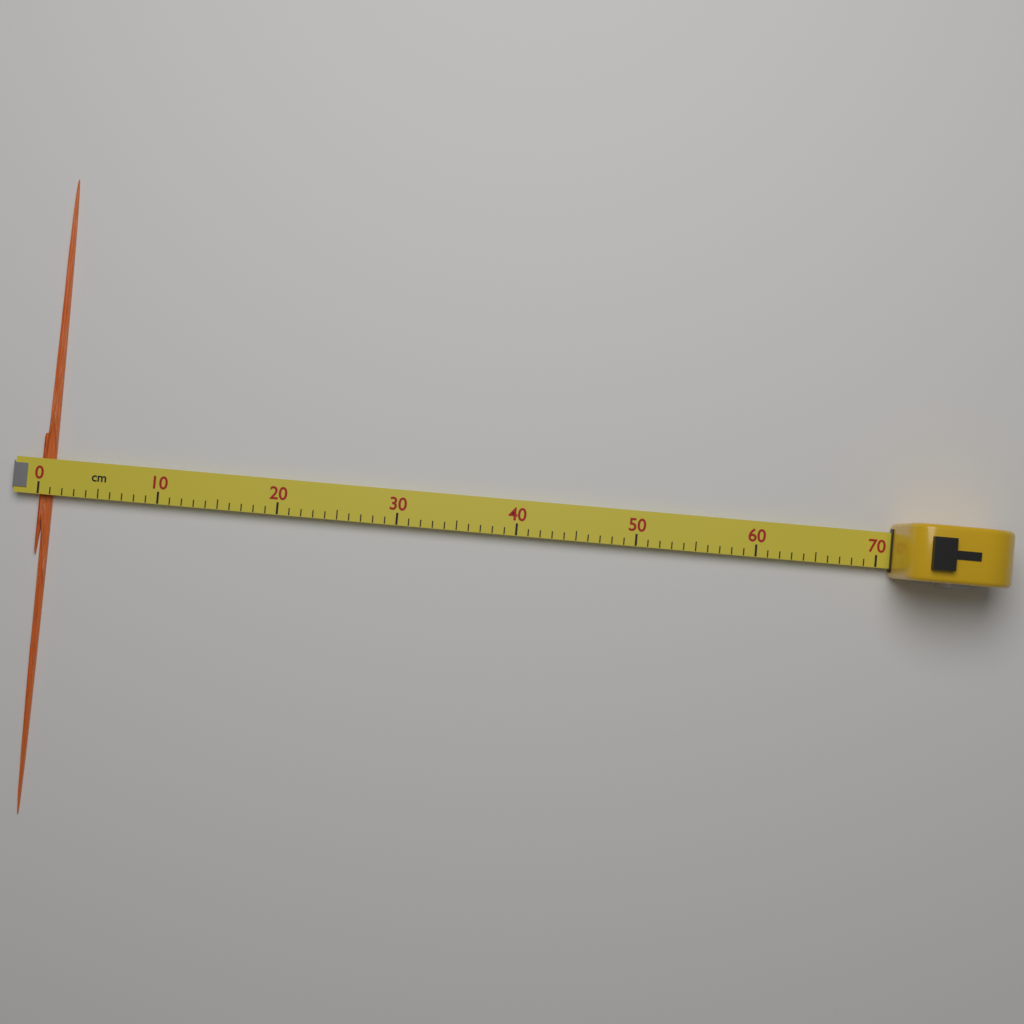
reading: 1 cm
